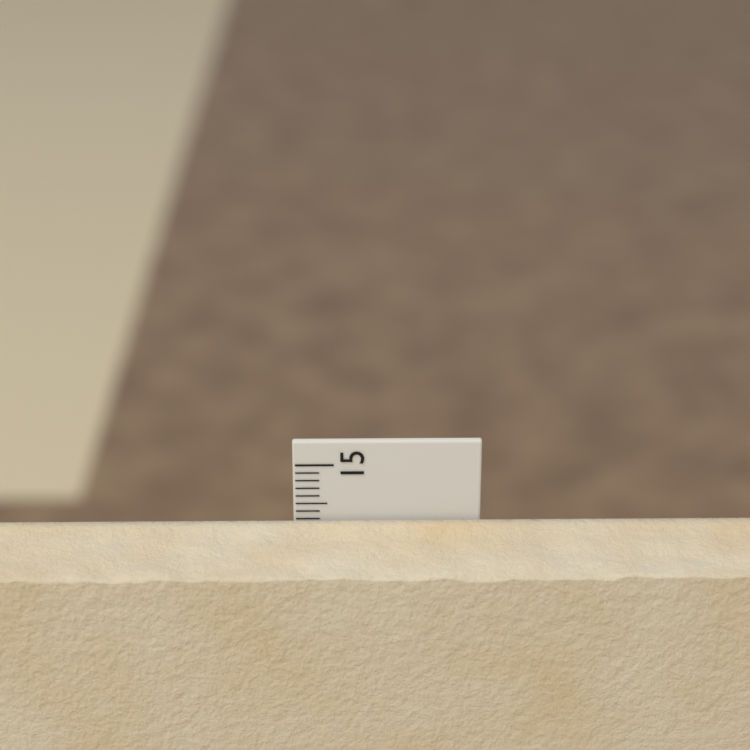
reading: 14.3 cm
